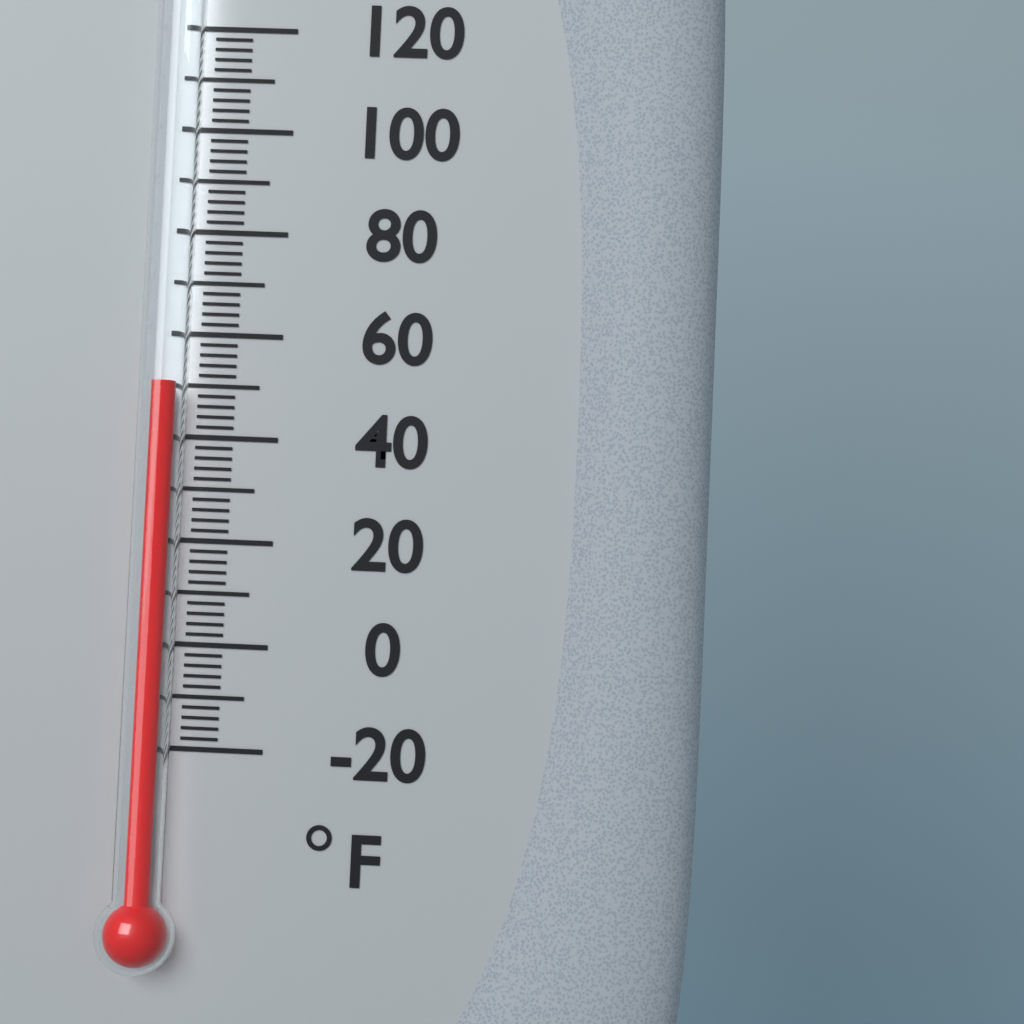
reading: 50 °F
